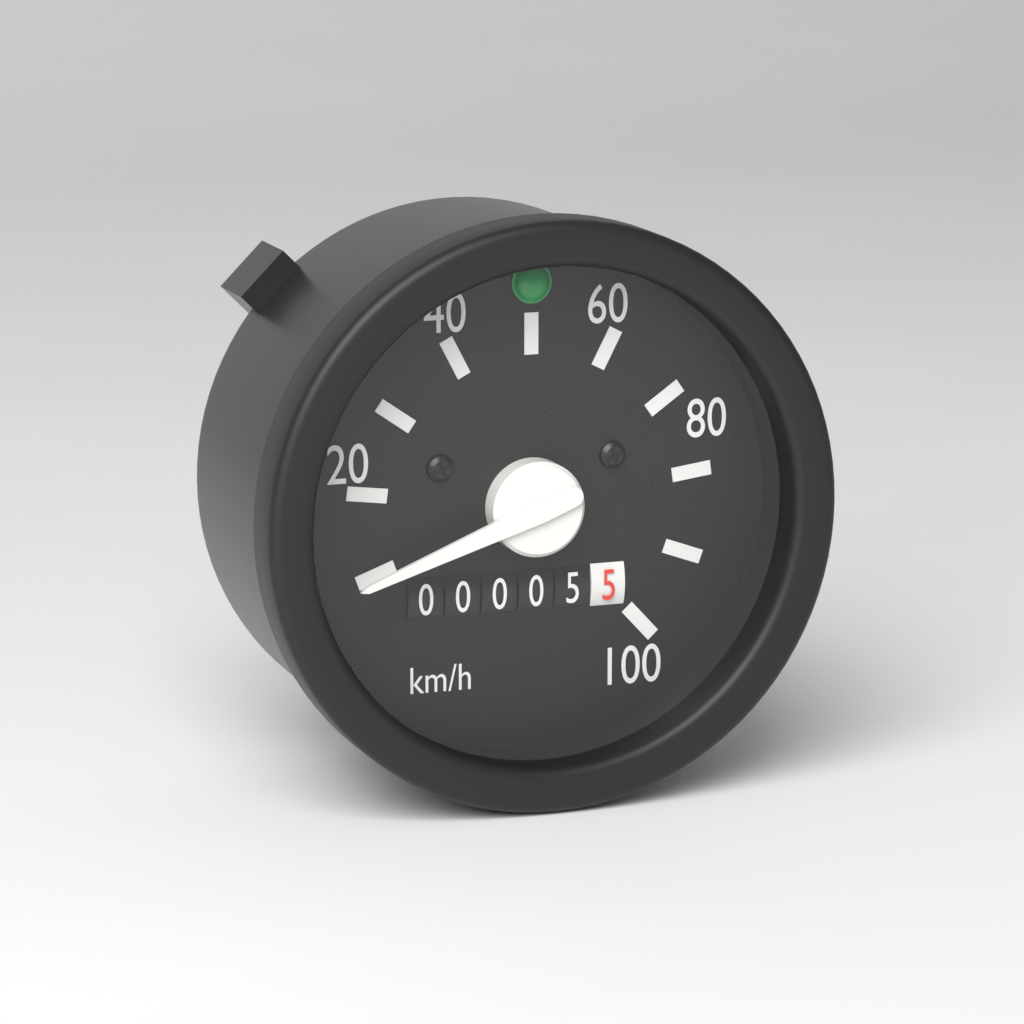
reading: 10 km/h
